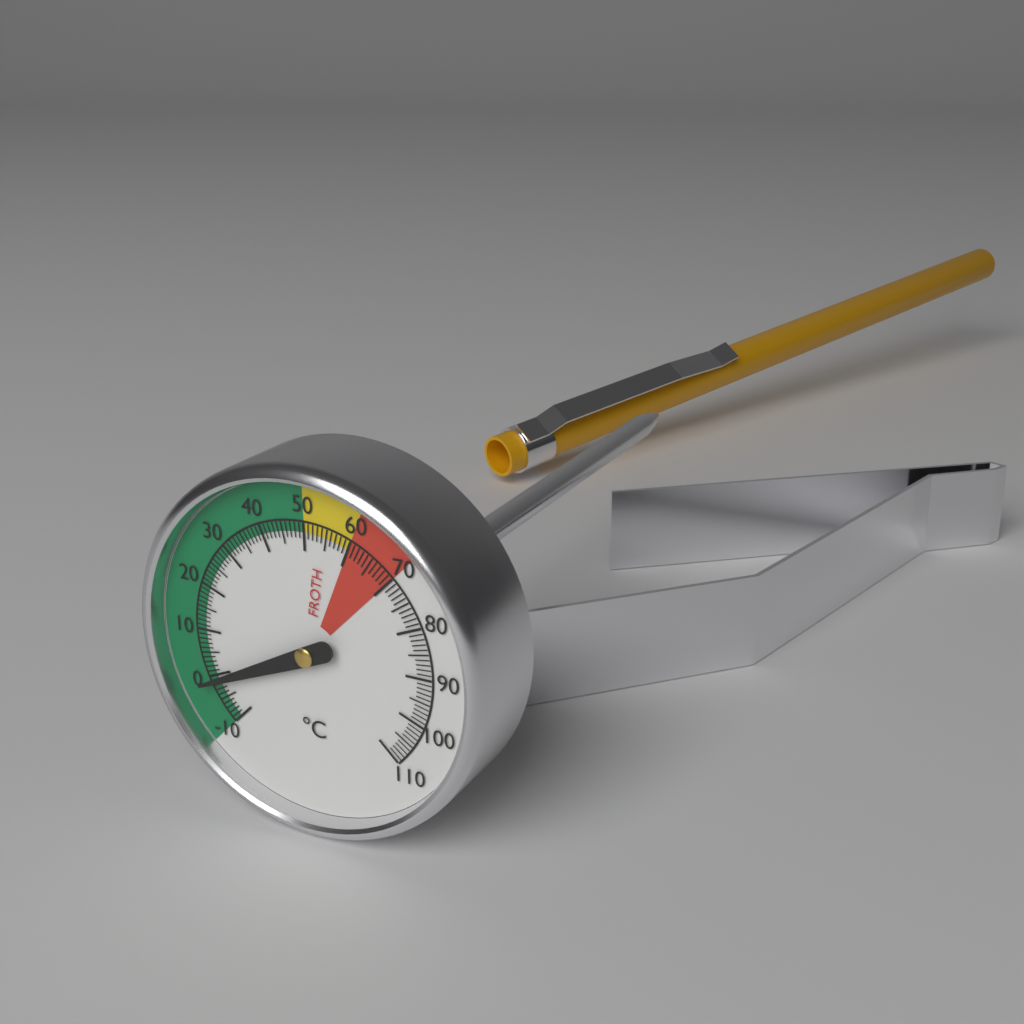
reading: -1 °C
